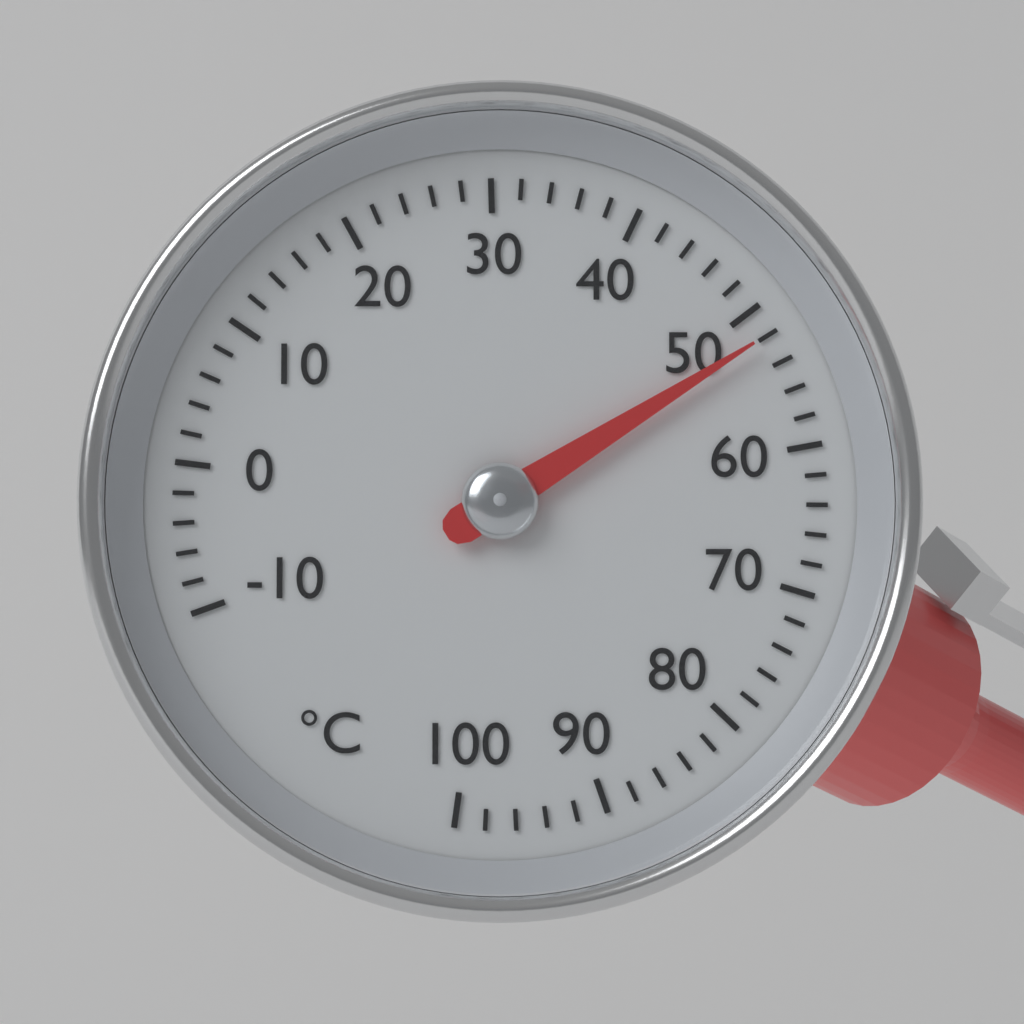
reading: 52 °C
